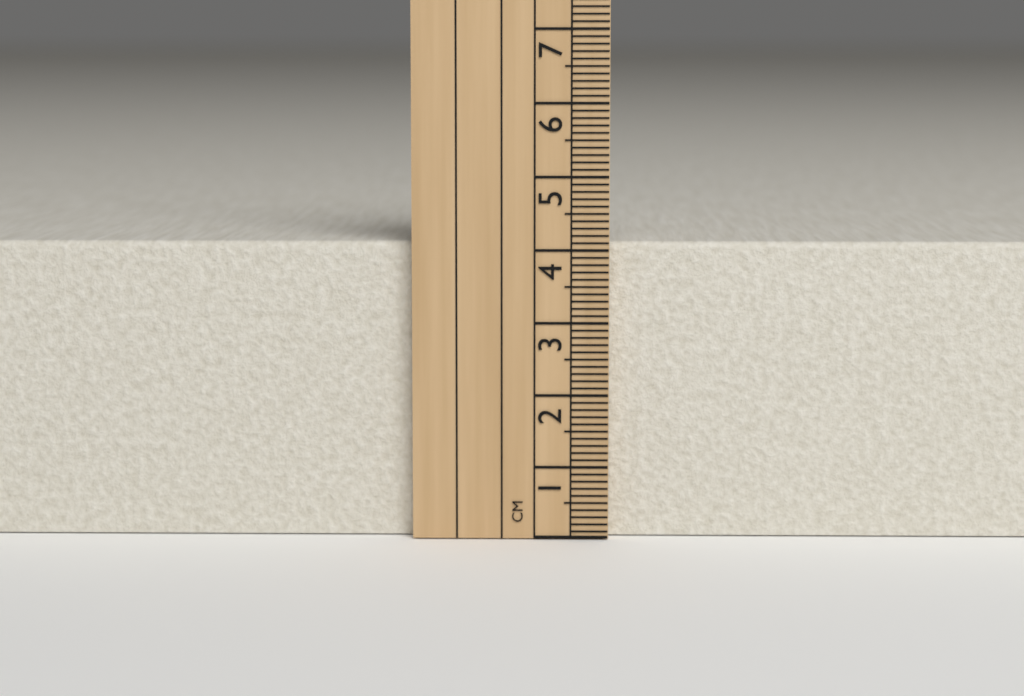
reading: 4.1 cm
